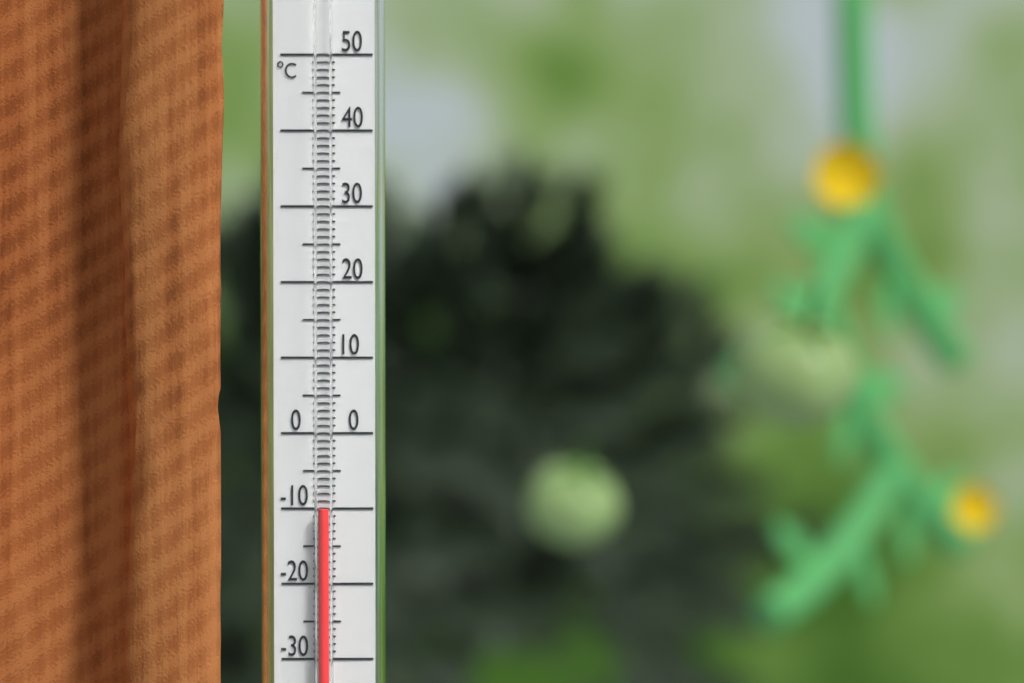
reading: -10 °C
